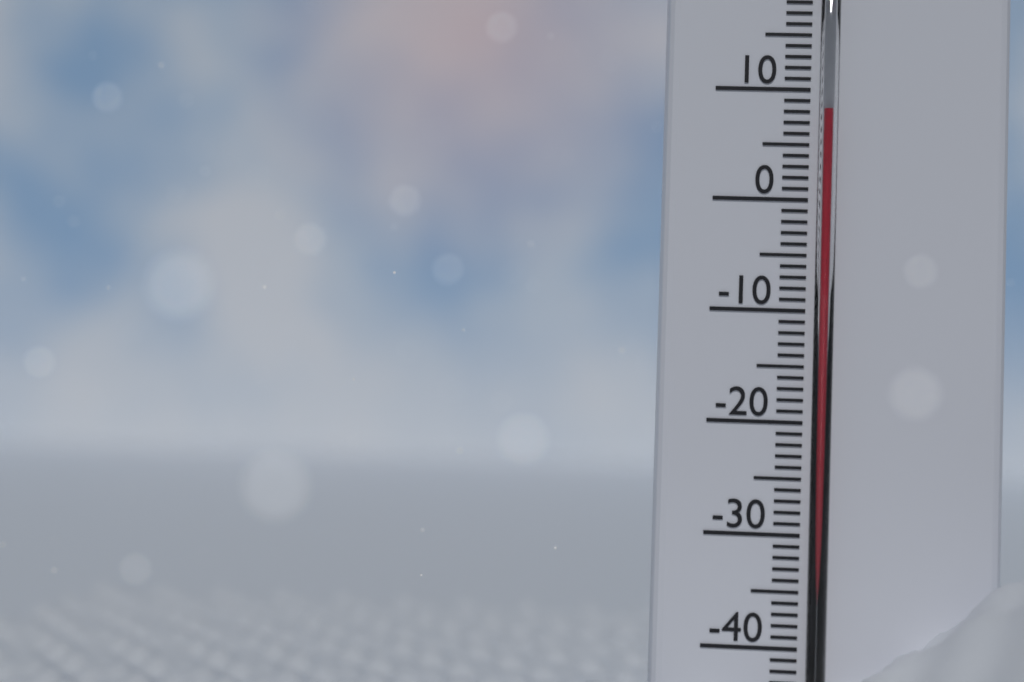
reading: 8 °C
